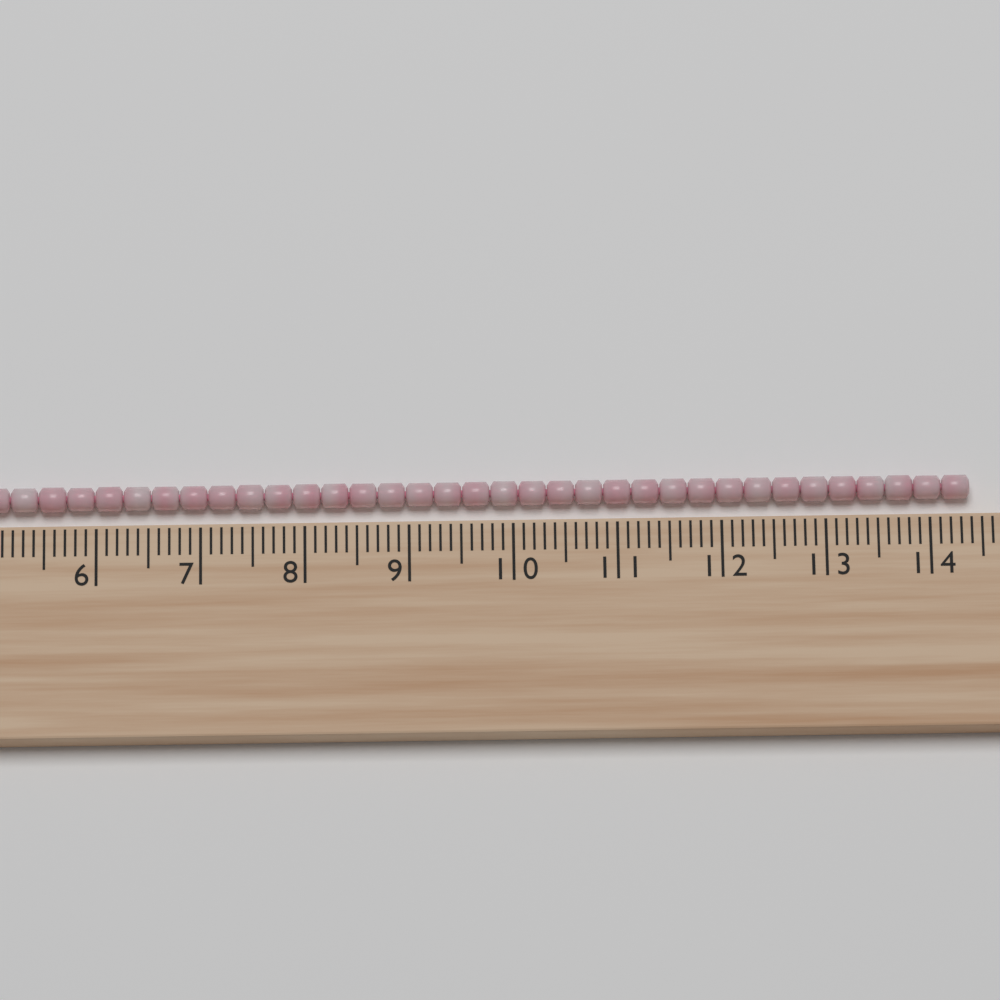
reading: 14.4 cm
